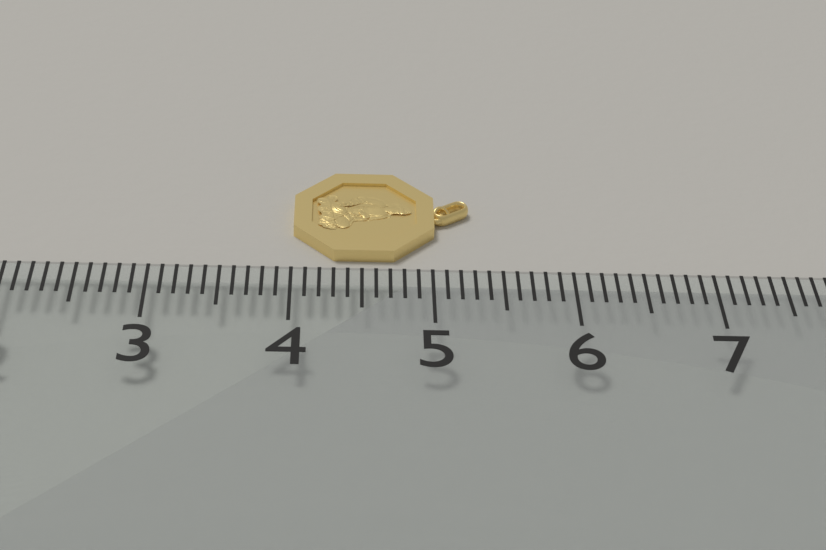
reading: 5.3 (no unit)
